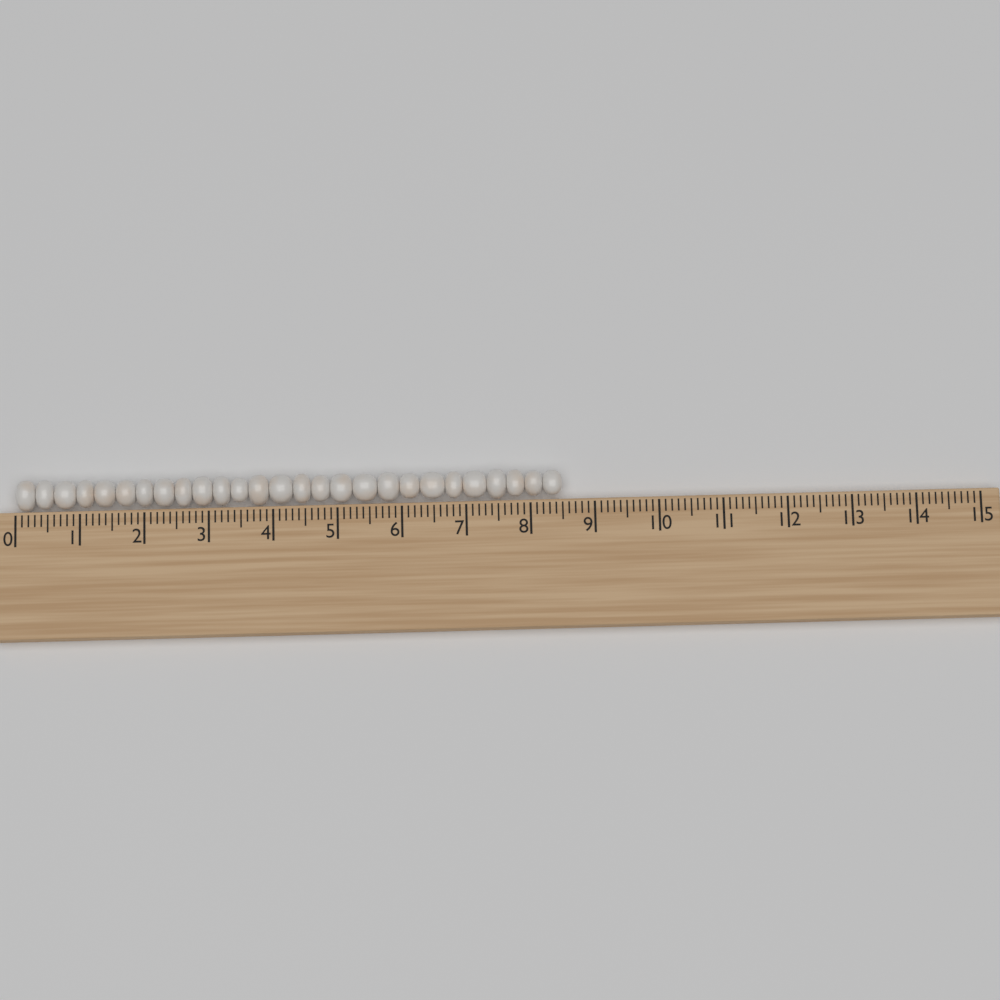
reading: 8.5 (no unit)
